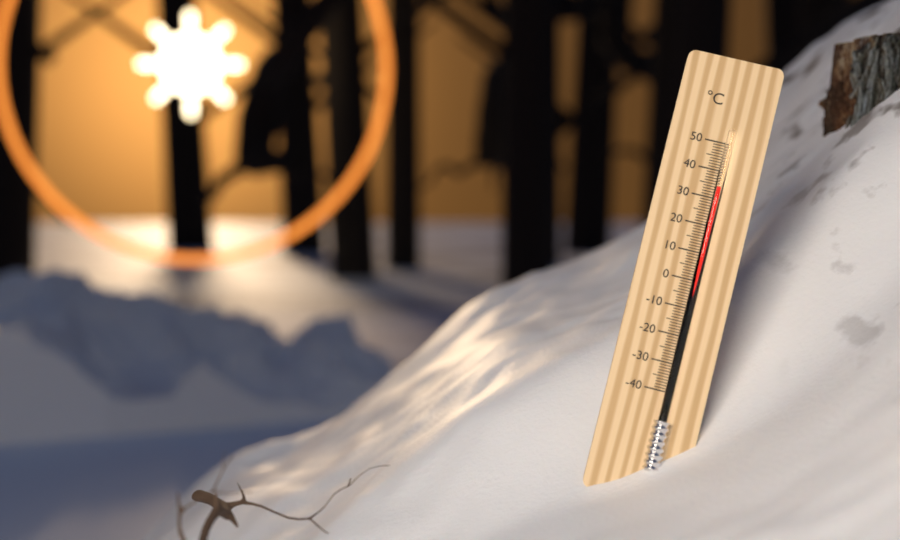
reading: 34 °C
